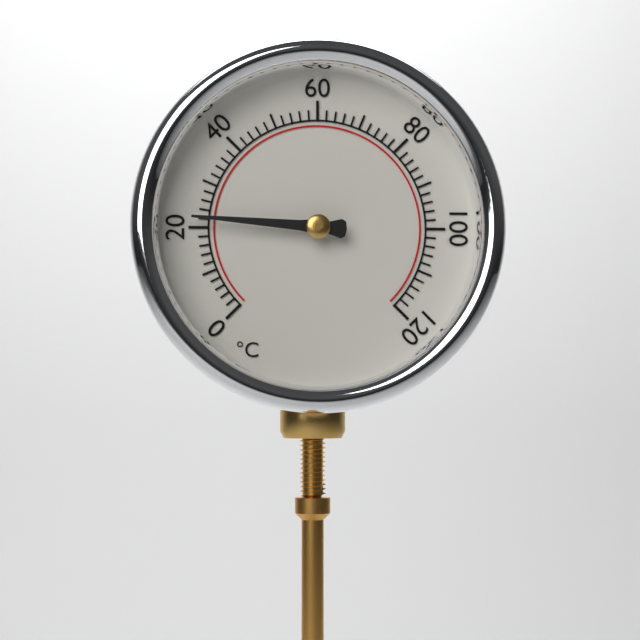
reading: 22 °C
